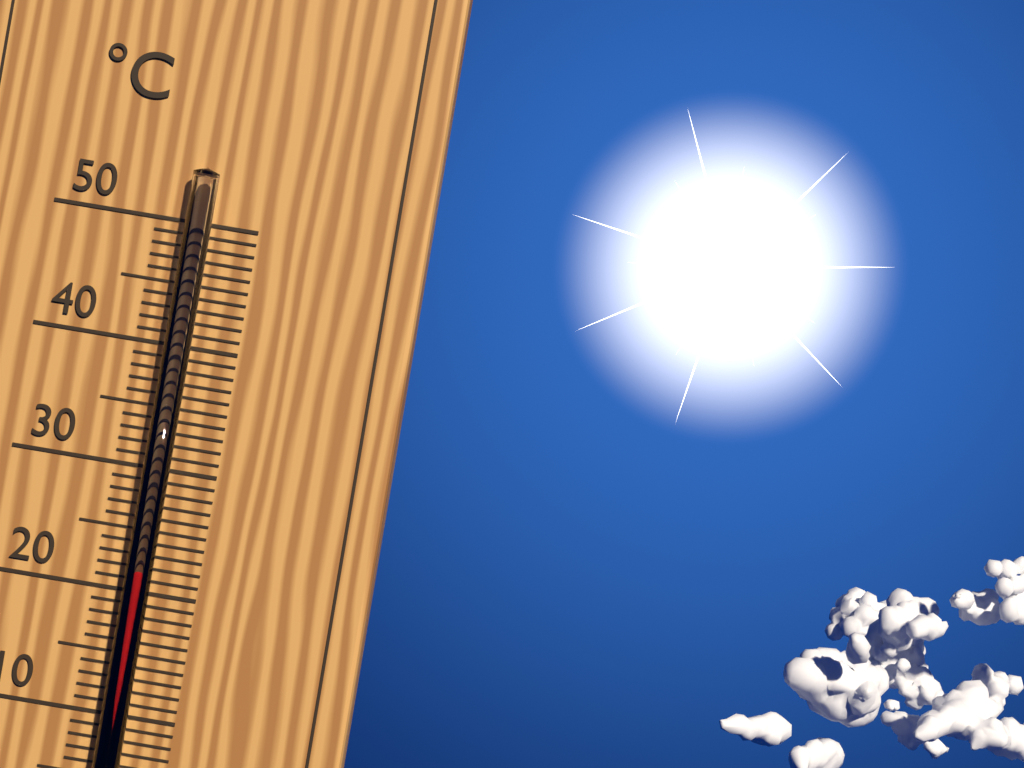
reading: 22 °C
